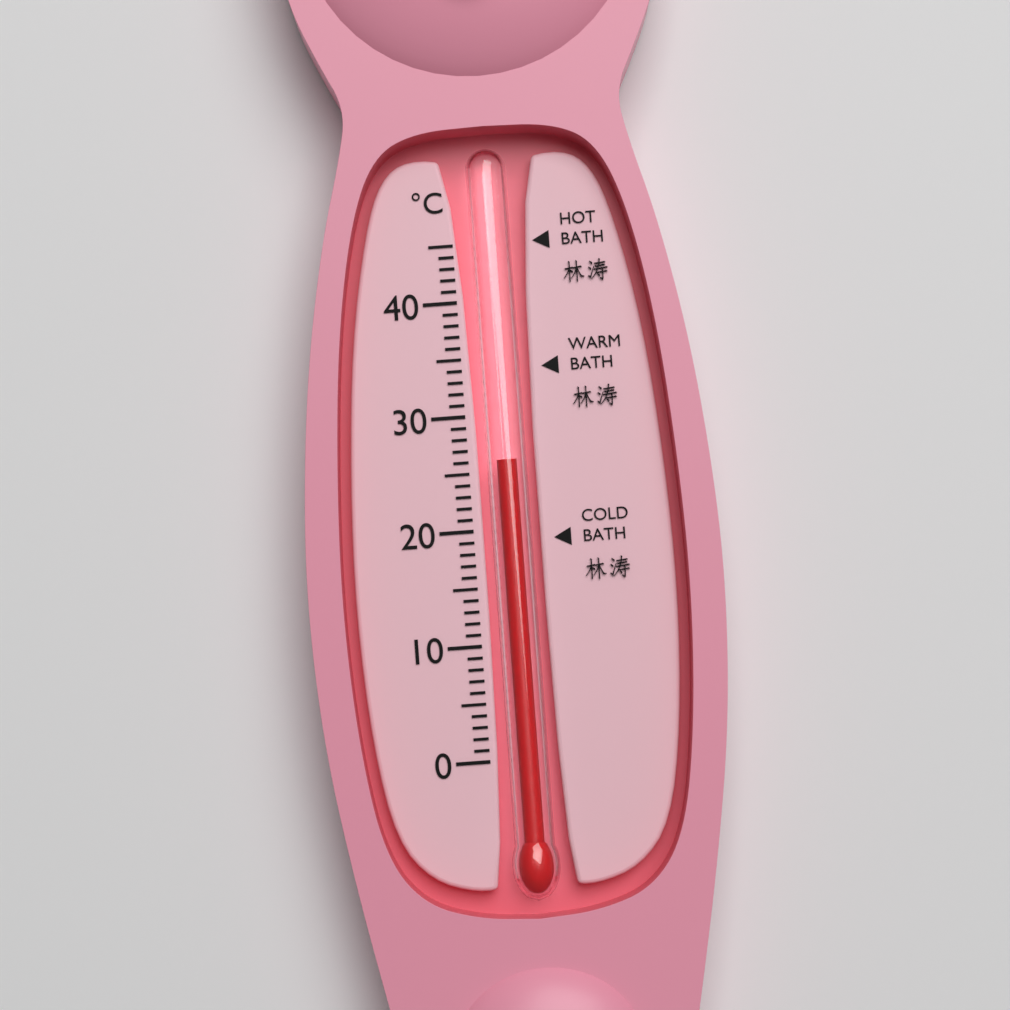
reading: 26 °C
